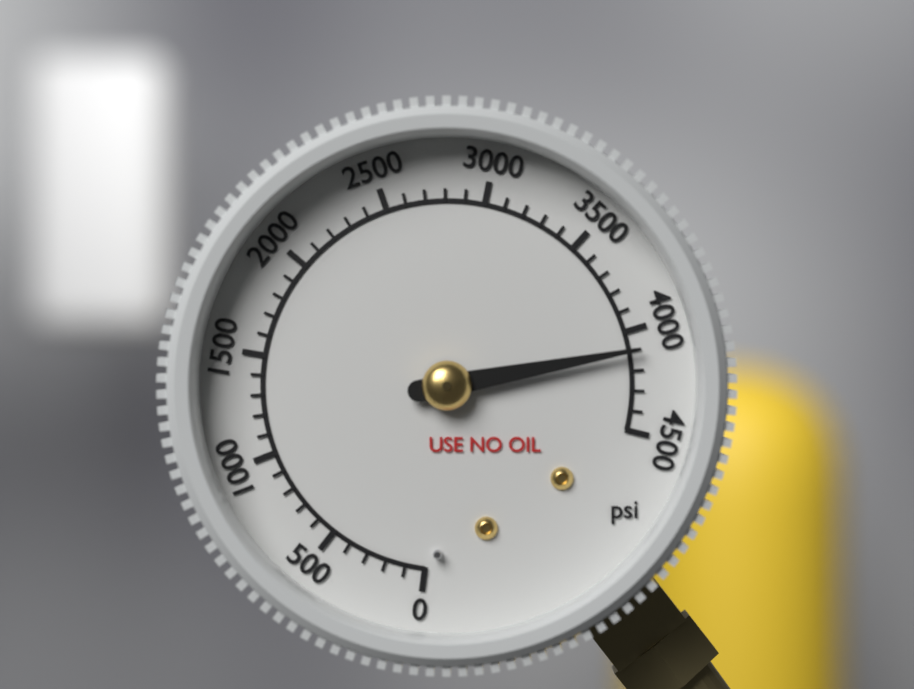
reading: 4100 psi
